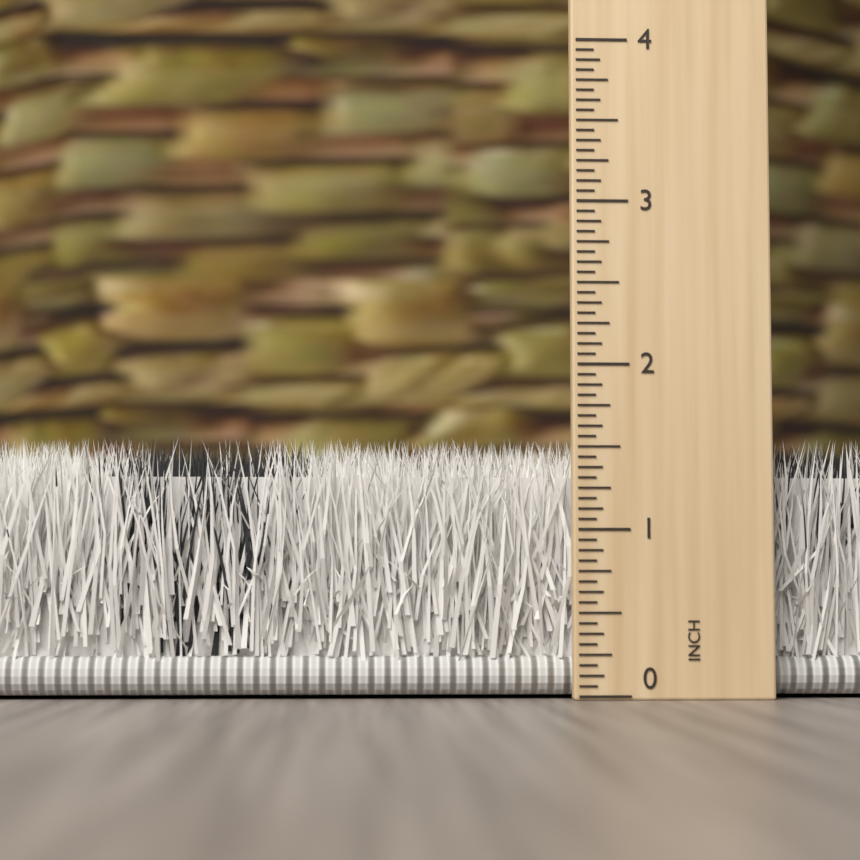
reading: 1.5625 inch
